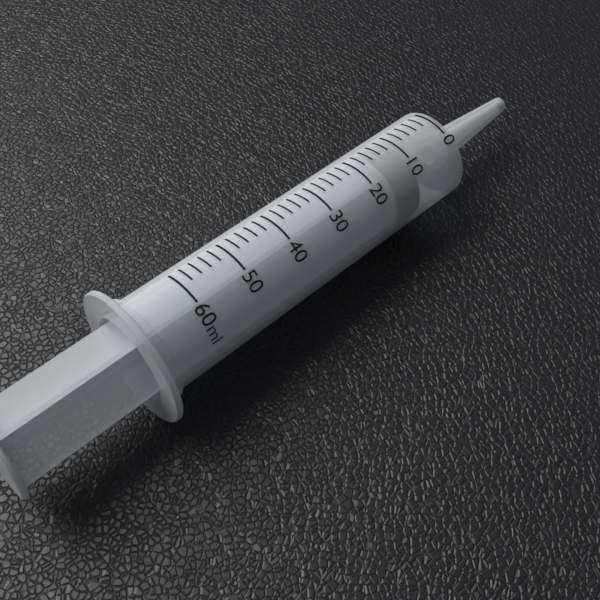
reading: 10 ml
